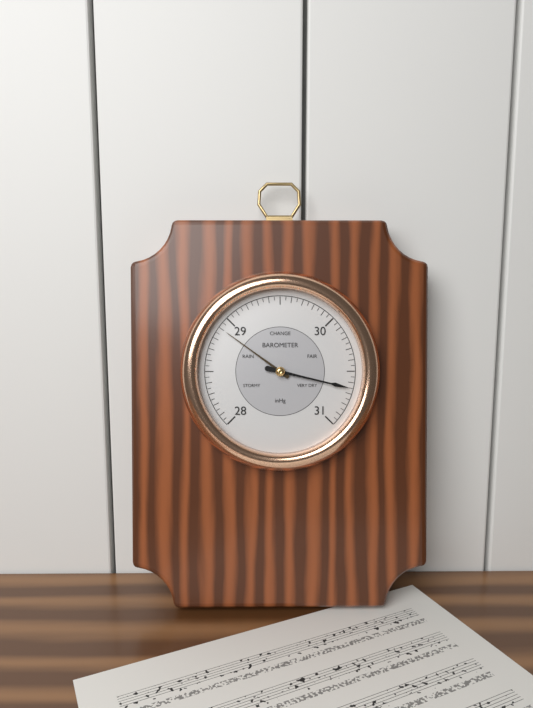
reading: 30.65 inHg
